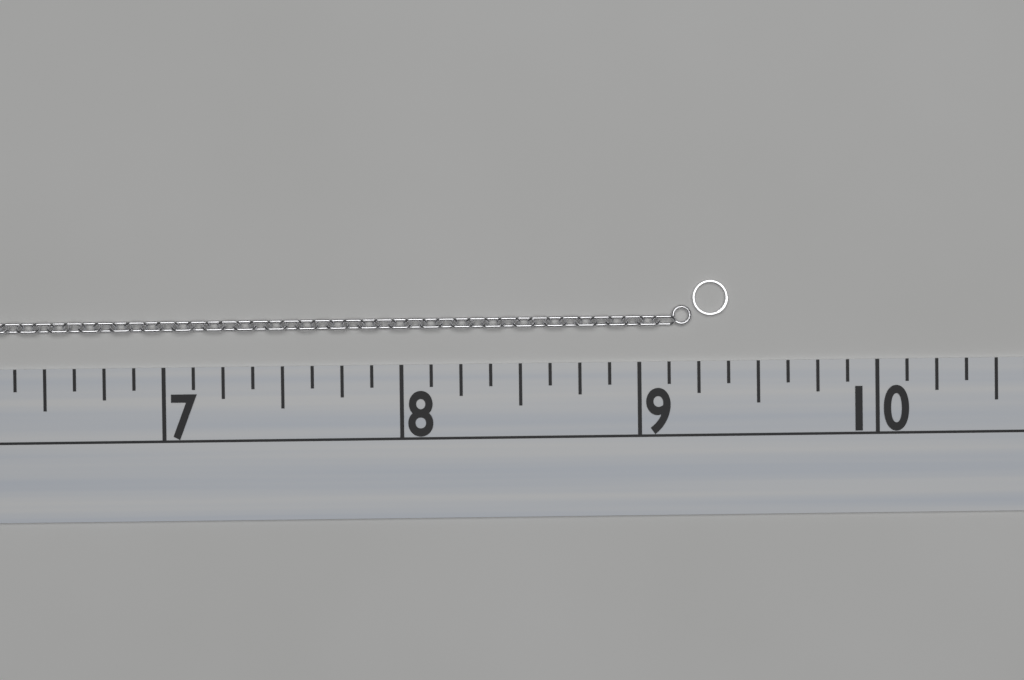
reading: 9.375 (no unit)
